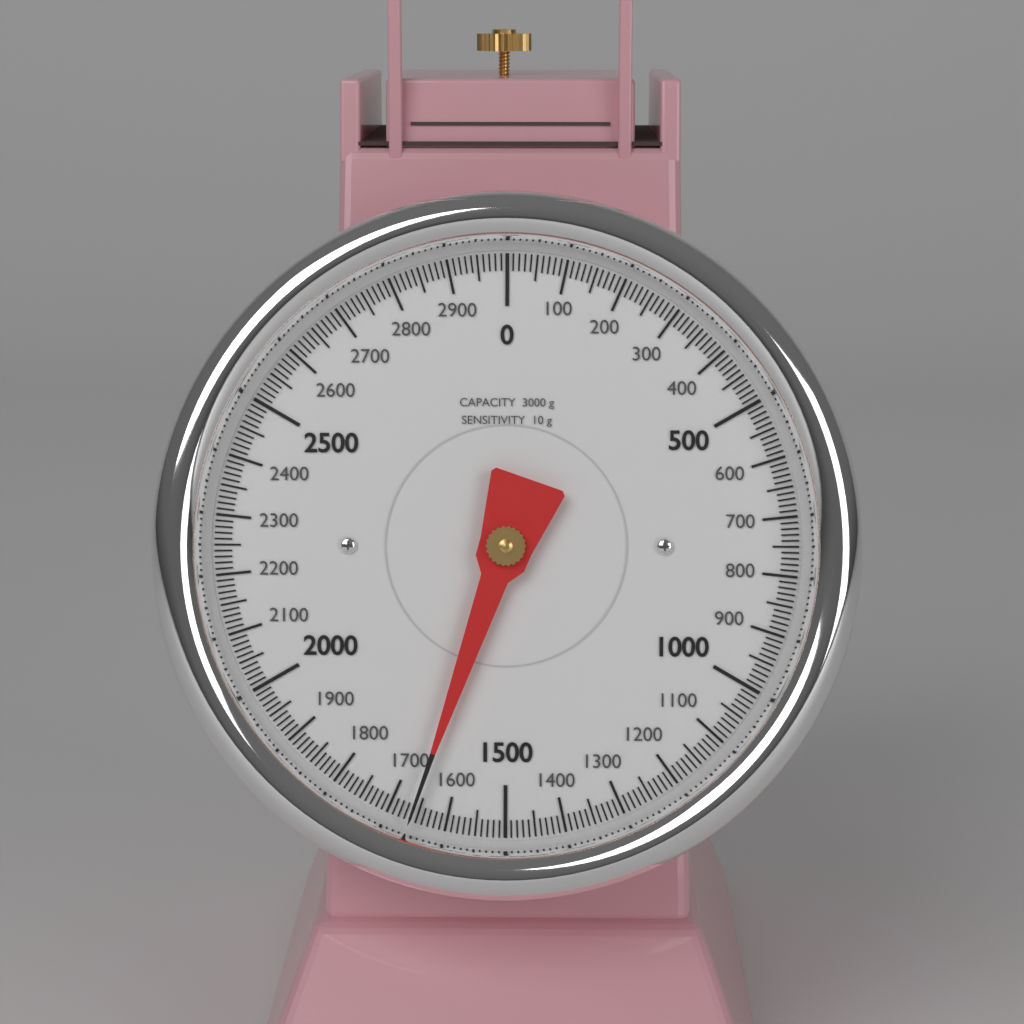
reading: 1660 g
